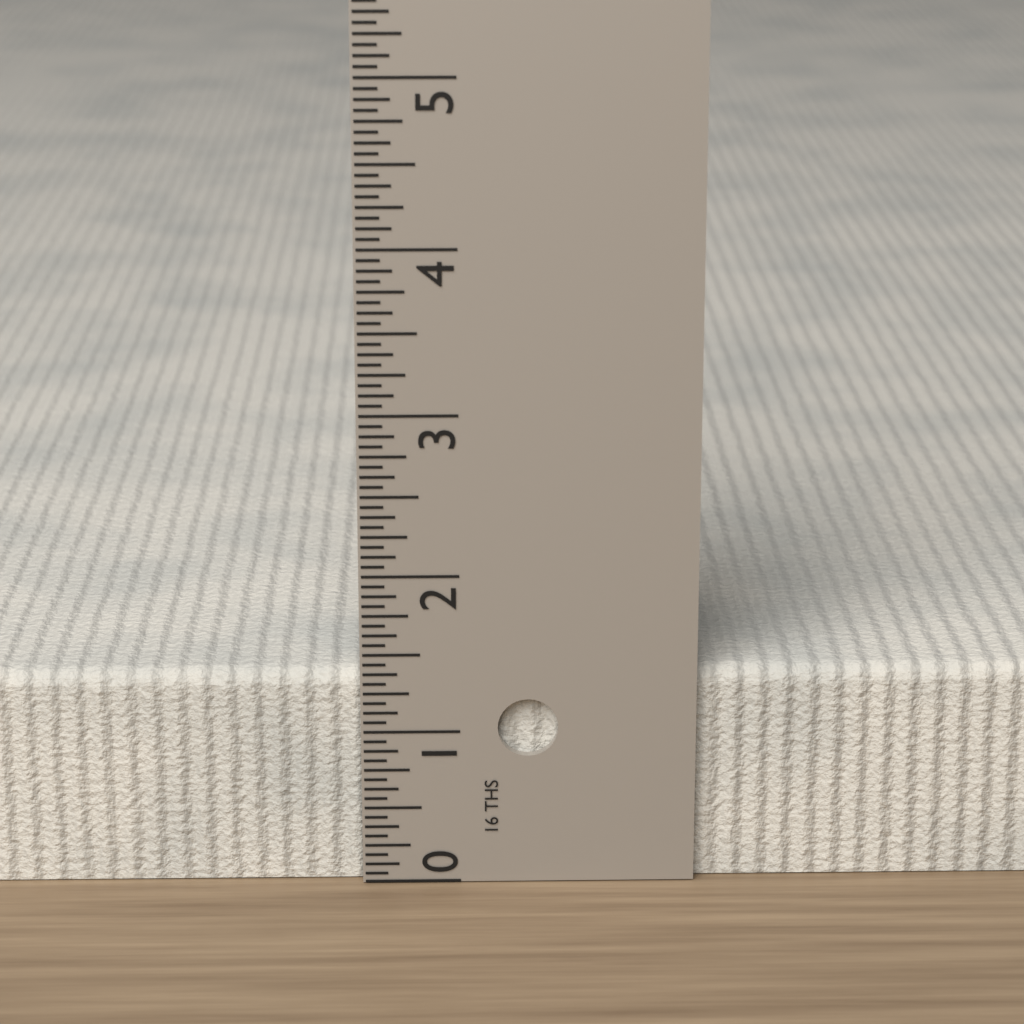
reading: 1.3750 in
